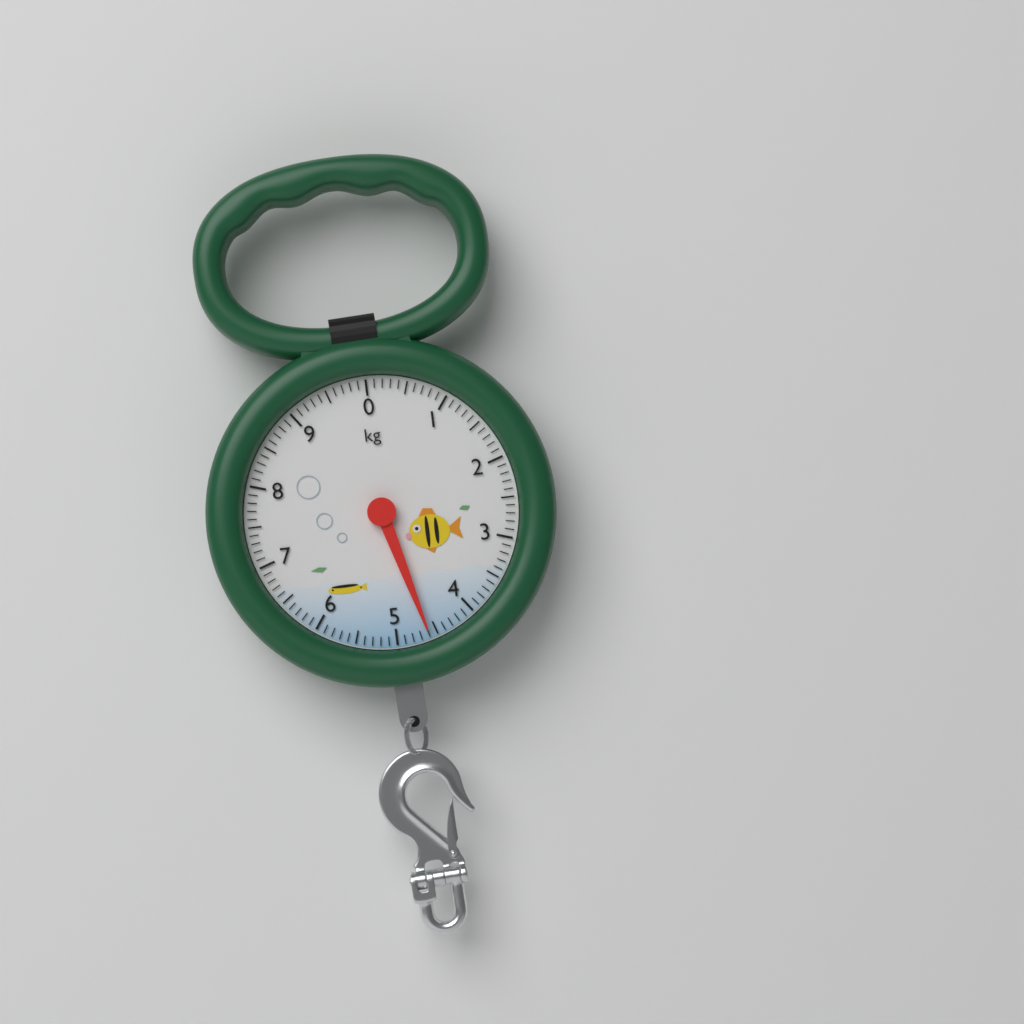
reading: 4.6 kg
